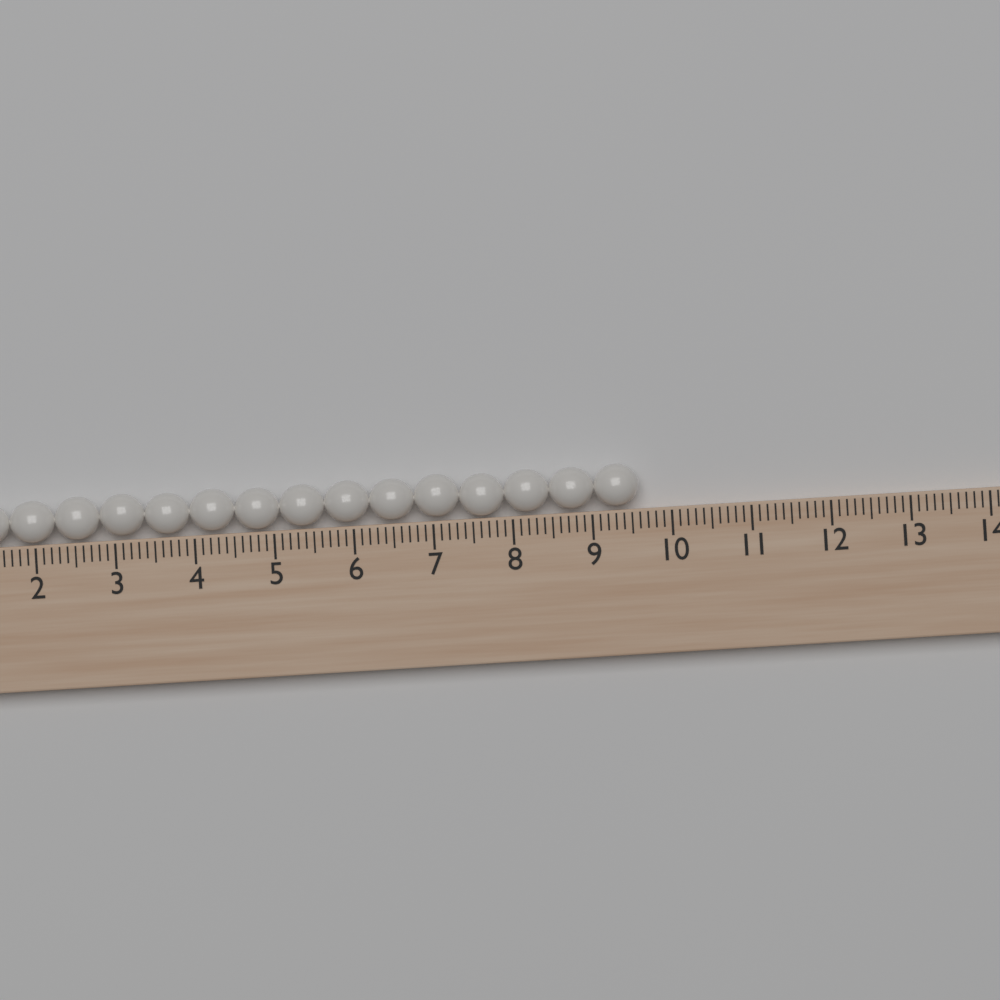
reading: 9.6 (no unit)
